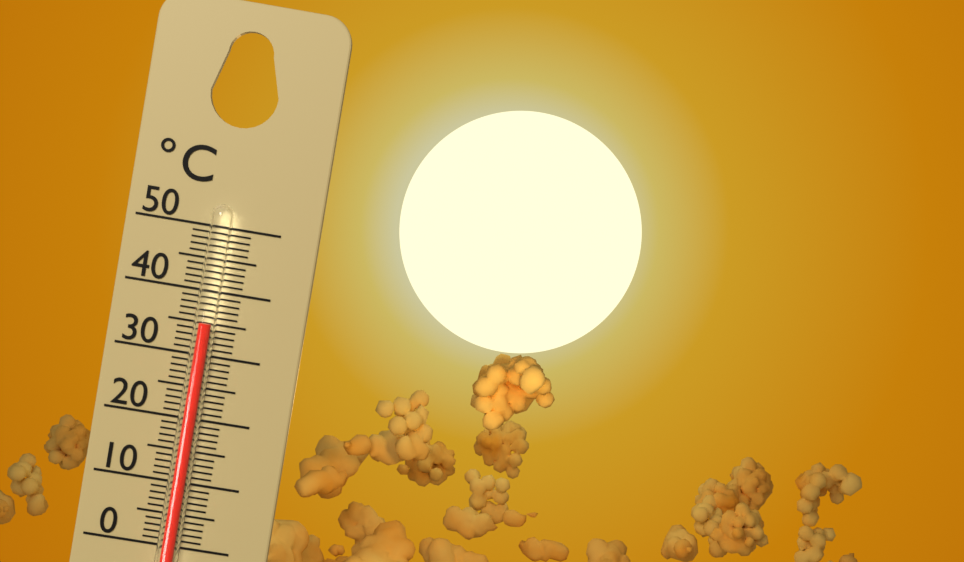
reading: 35 °C
